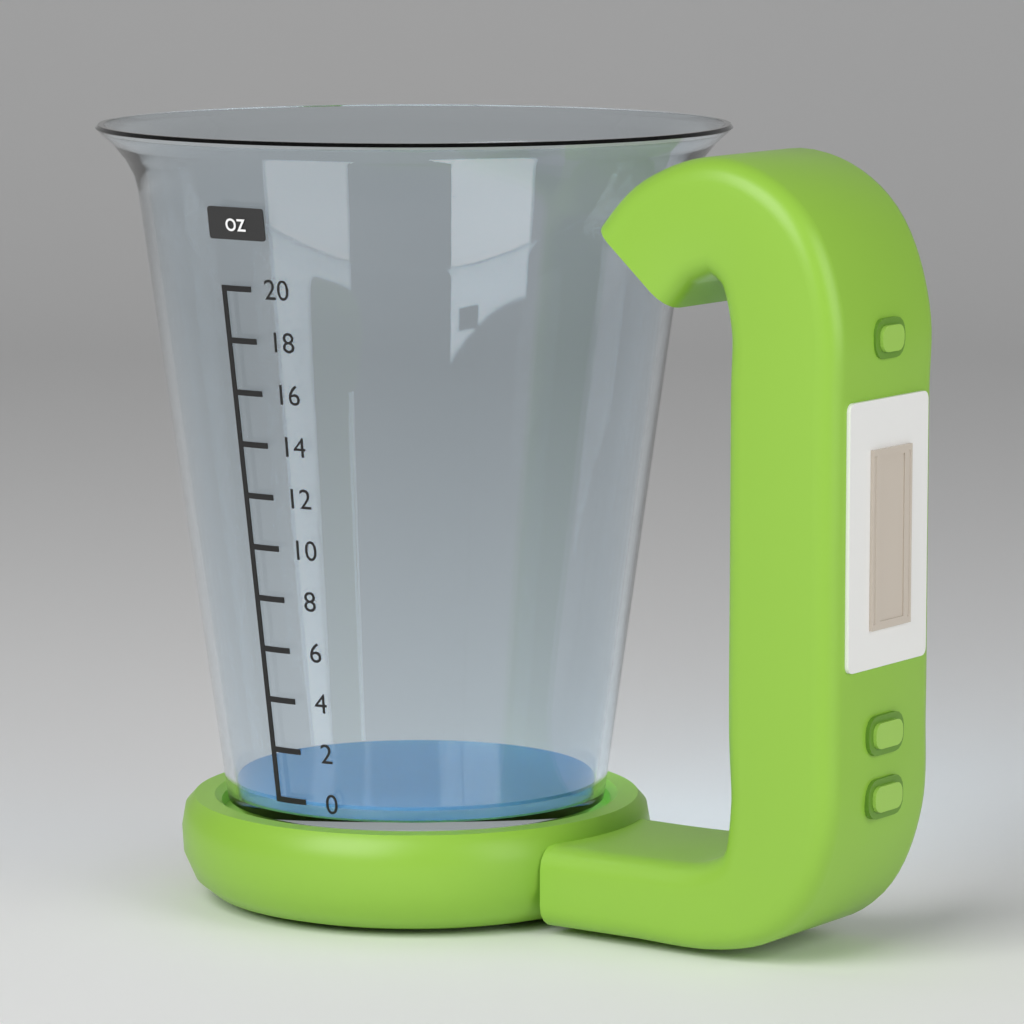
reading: 0 oz
